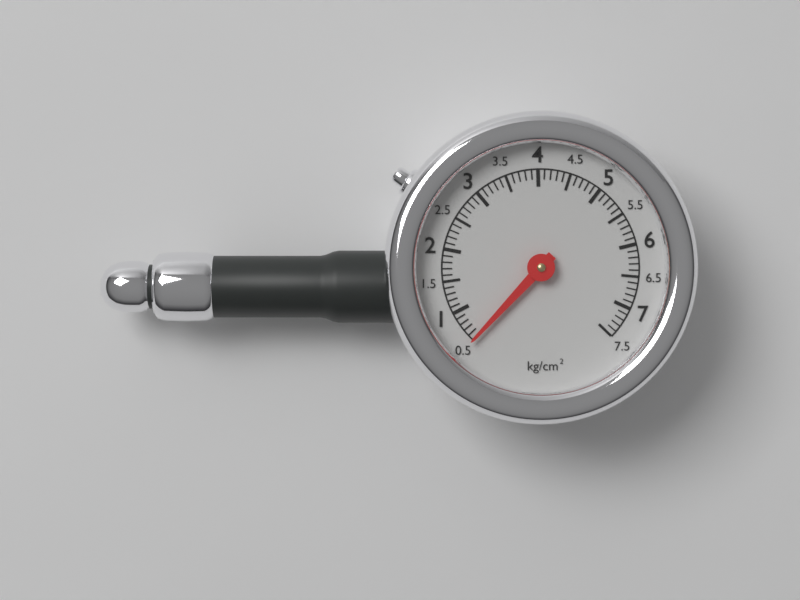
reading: 0.5 kg/cm²
